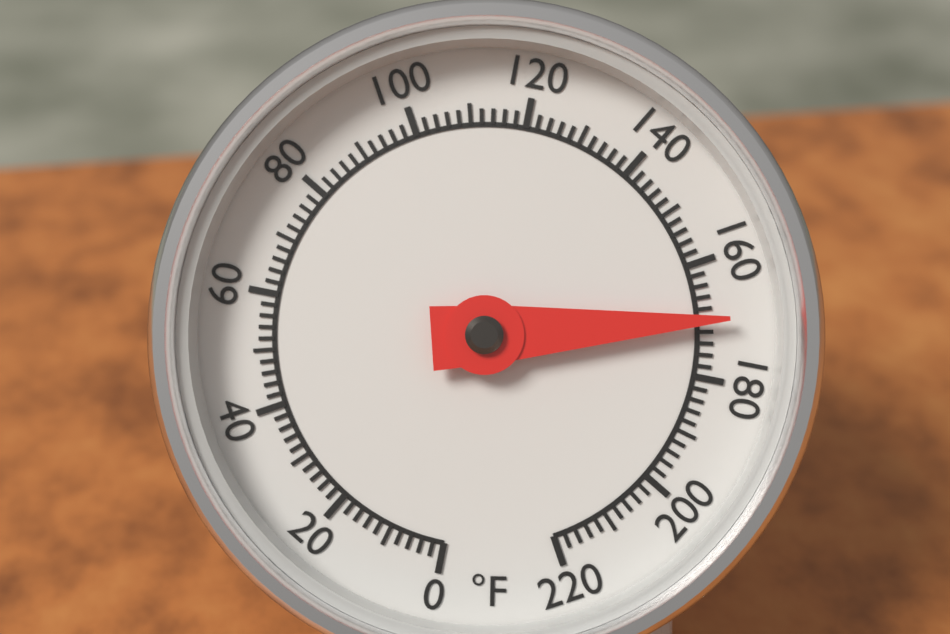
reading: 170 °F
